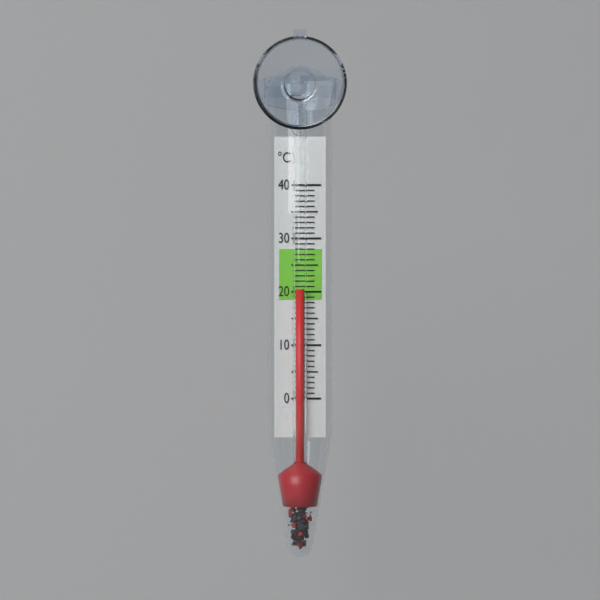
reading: 20.5 °C
